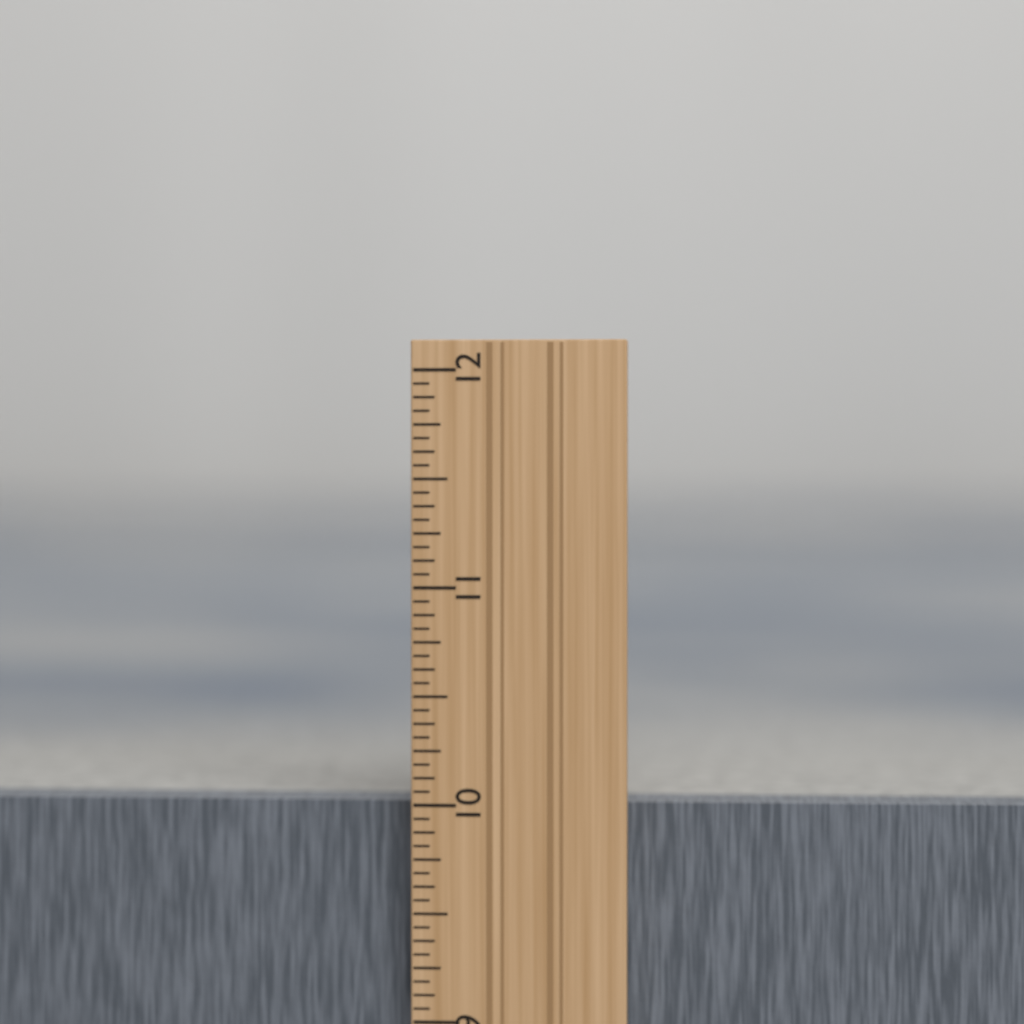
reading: 10.0000 in
